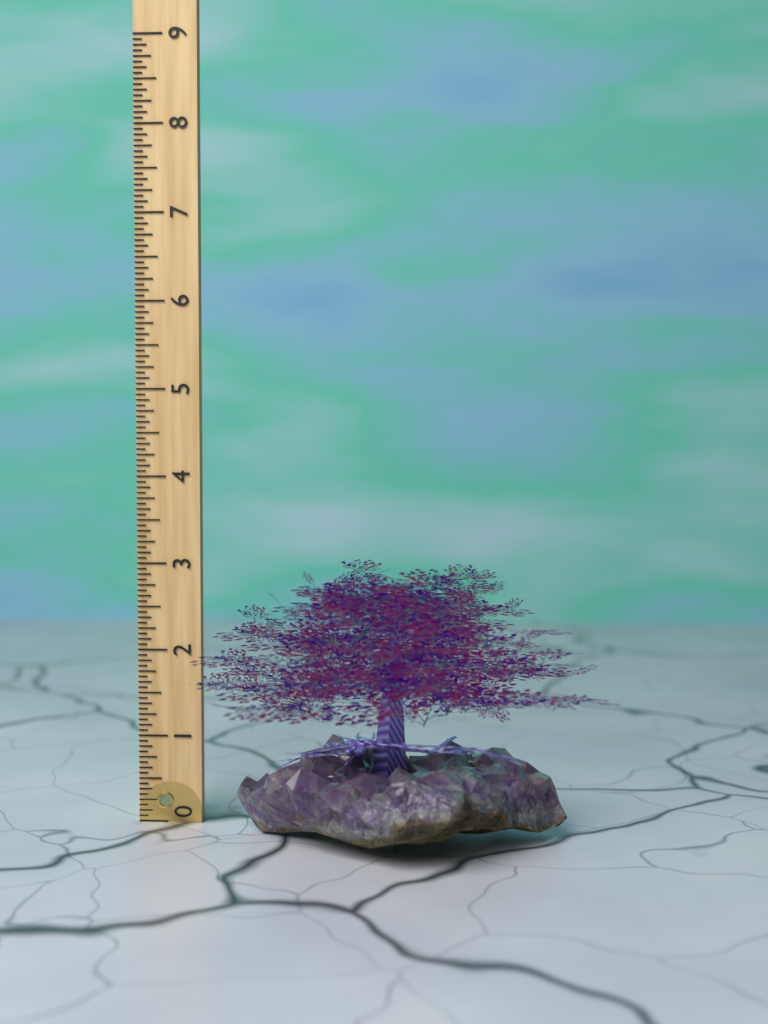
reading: 3.1250 (no unit)
